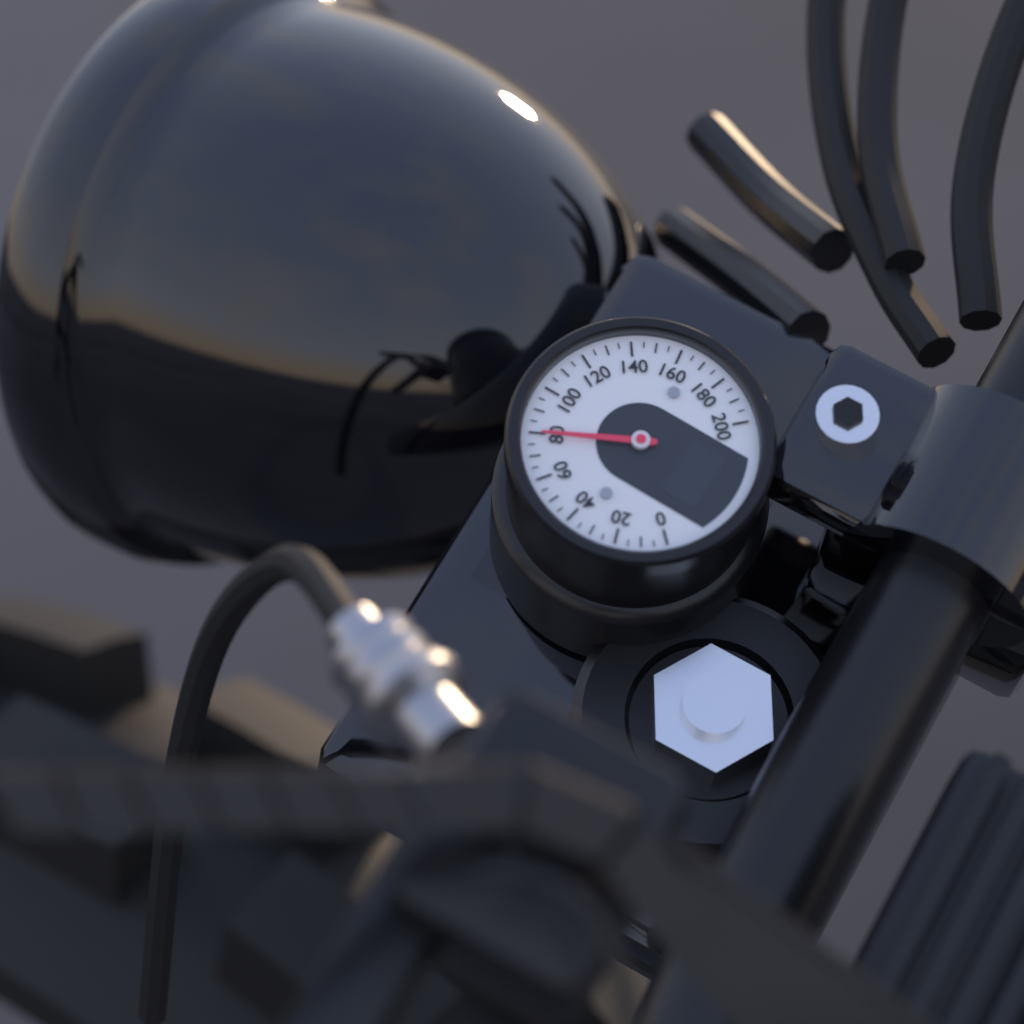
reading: 80 (no unit)
